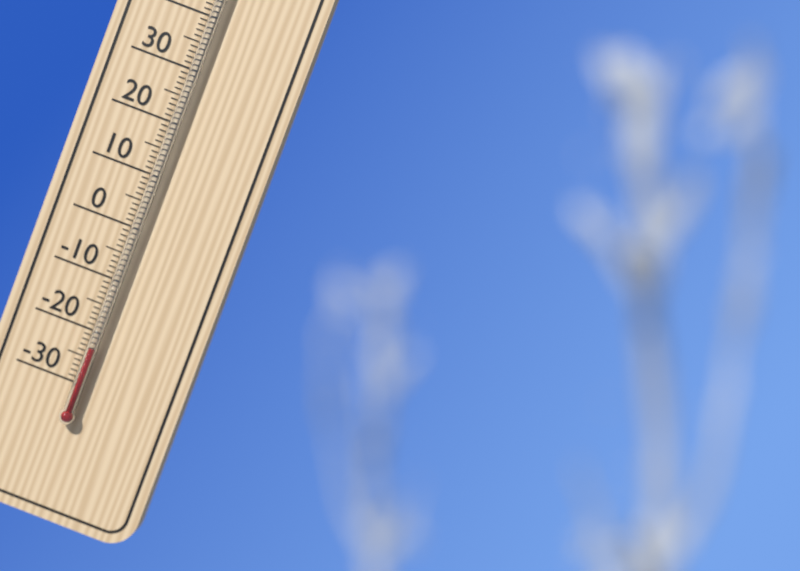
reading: -23 °C
